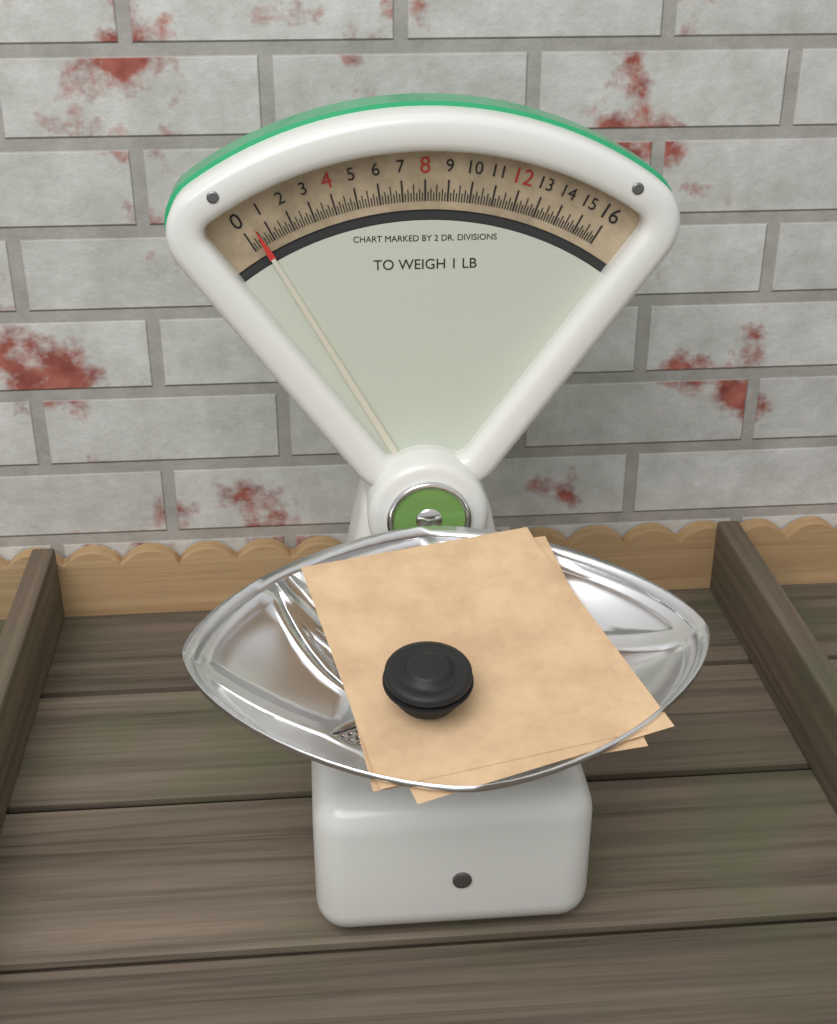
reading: 0.500 oz
